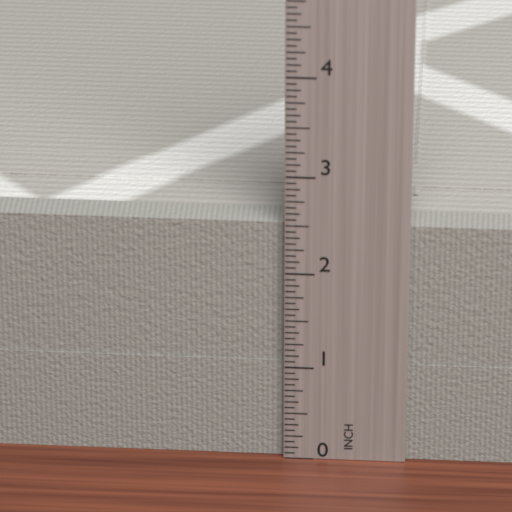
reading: 2.5000 in
